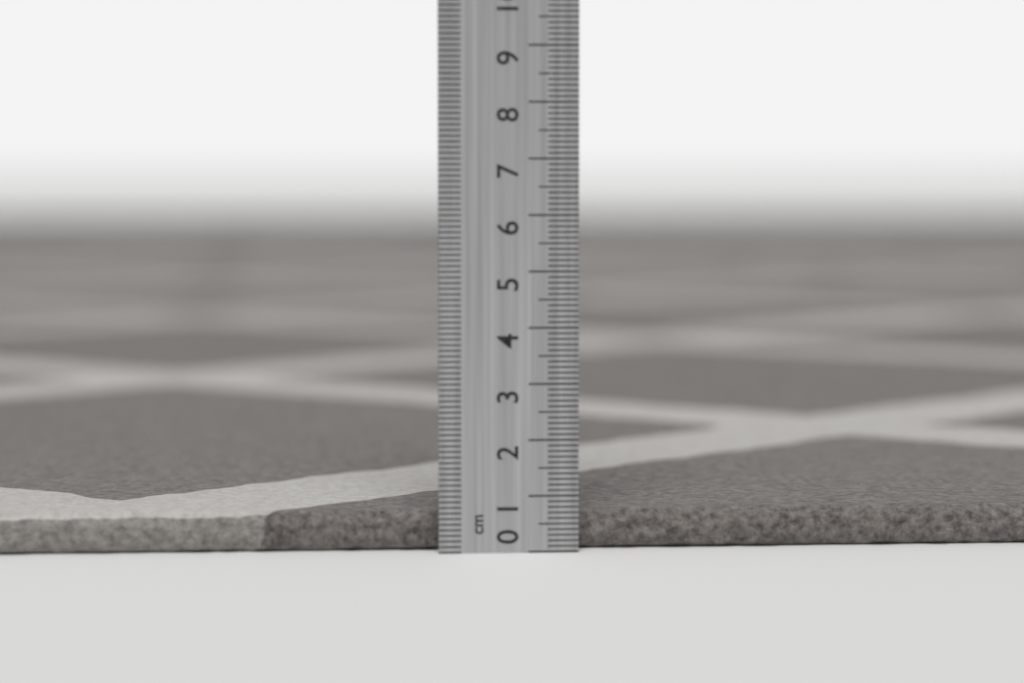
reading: 0.7 cm
